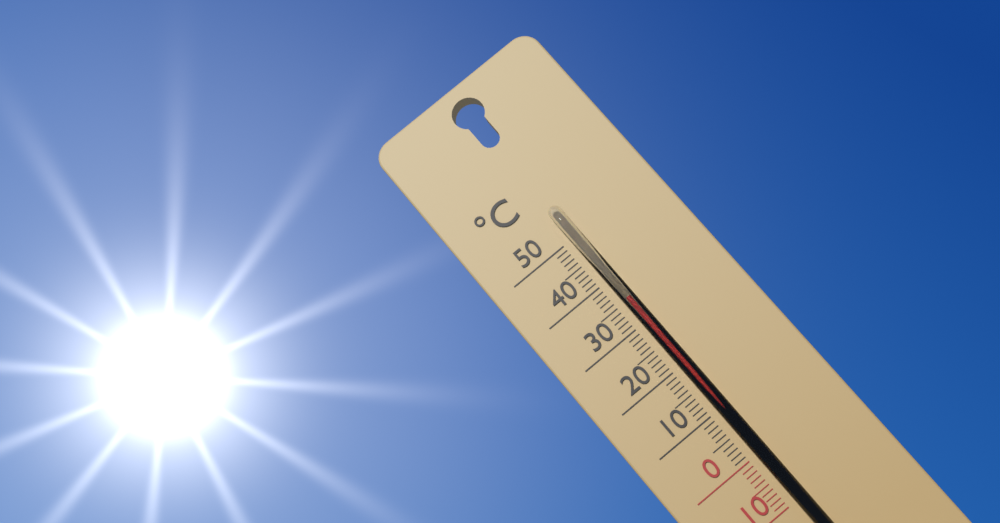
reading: 35 °C
